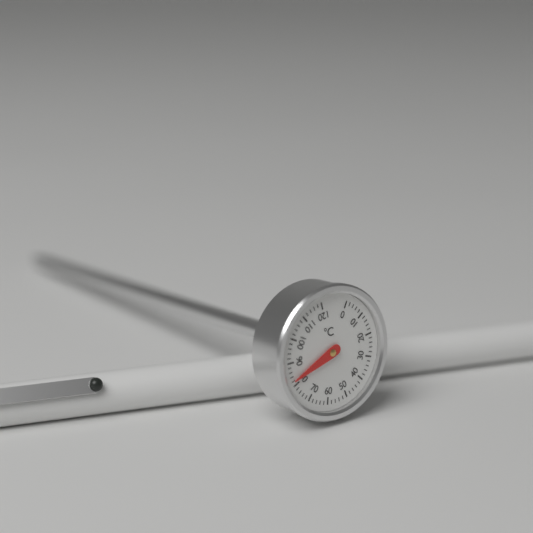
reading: 82 °C
